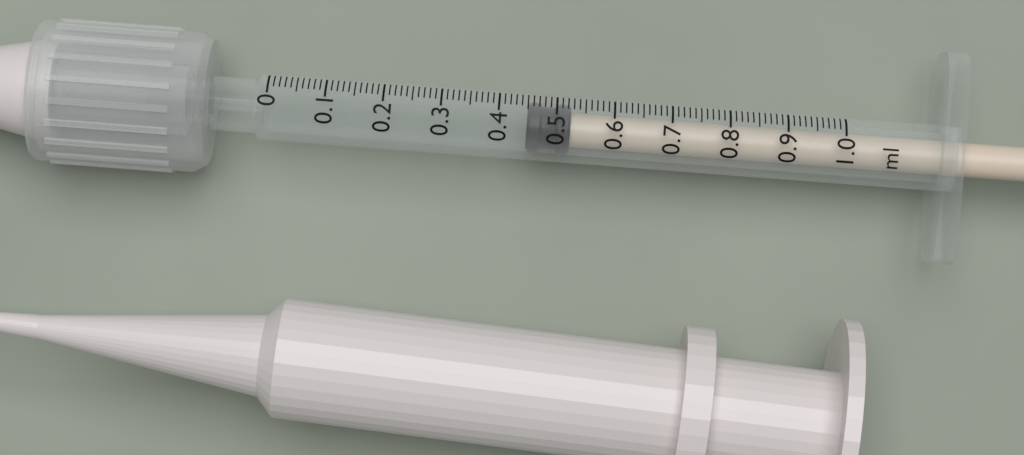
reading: 0.45 ml
